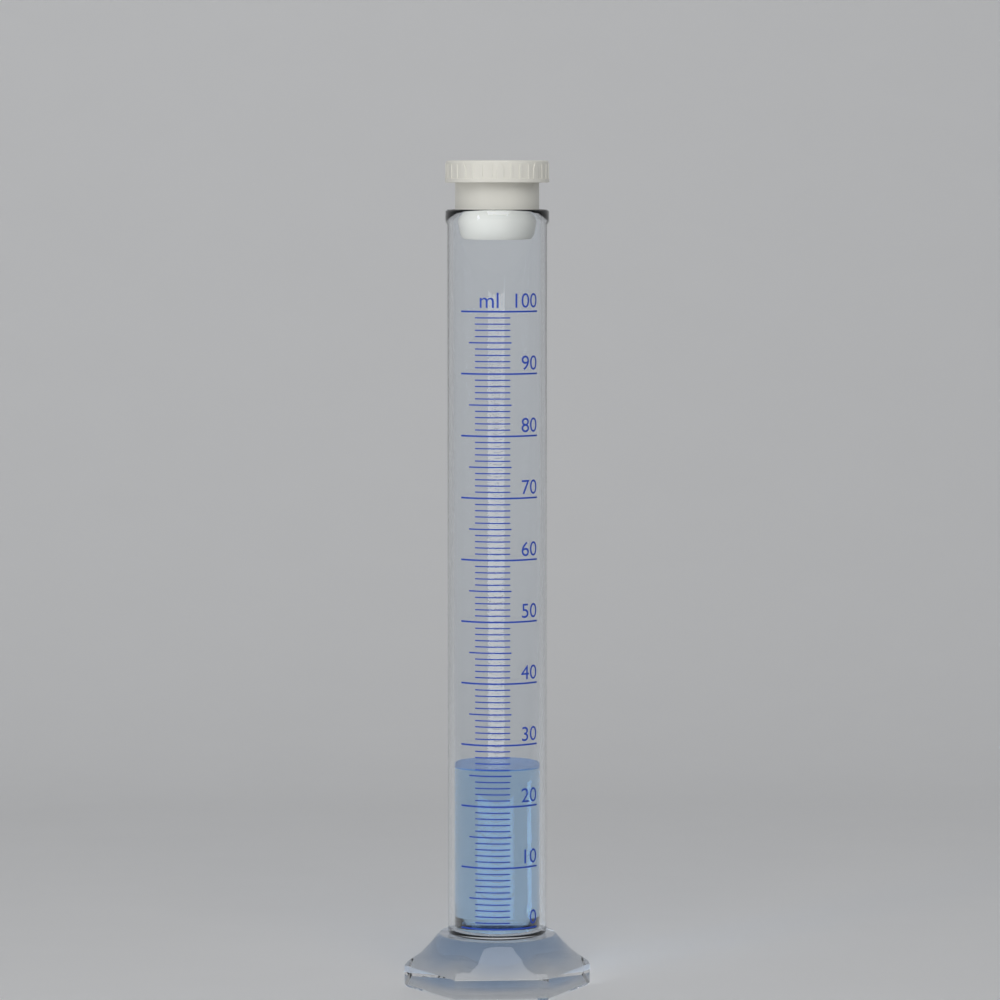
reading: 26 ml
